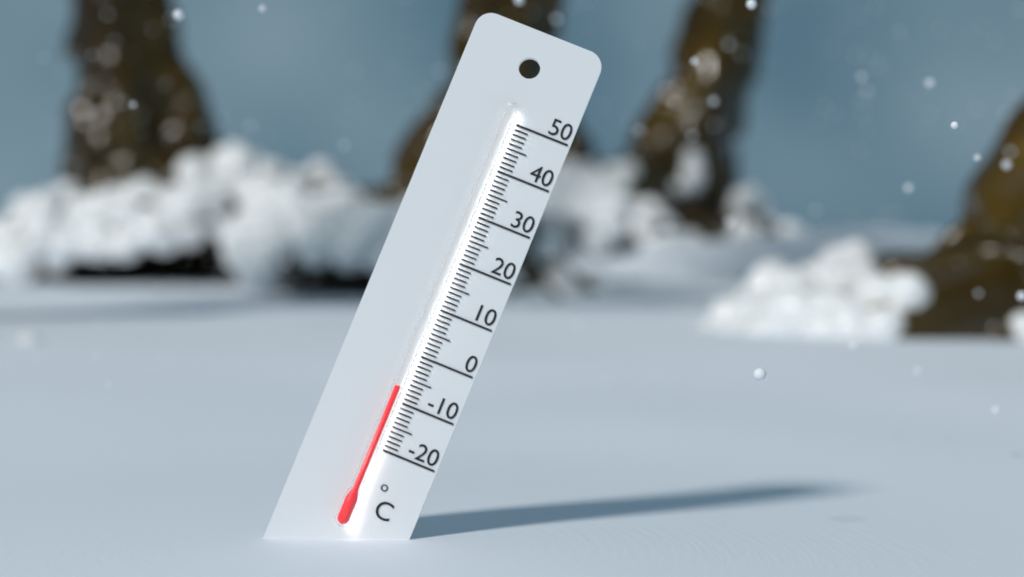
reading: -7 °C
